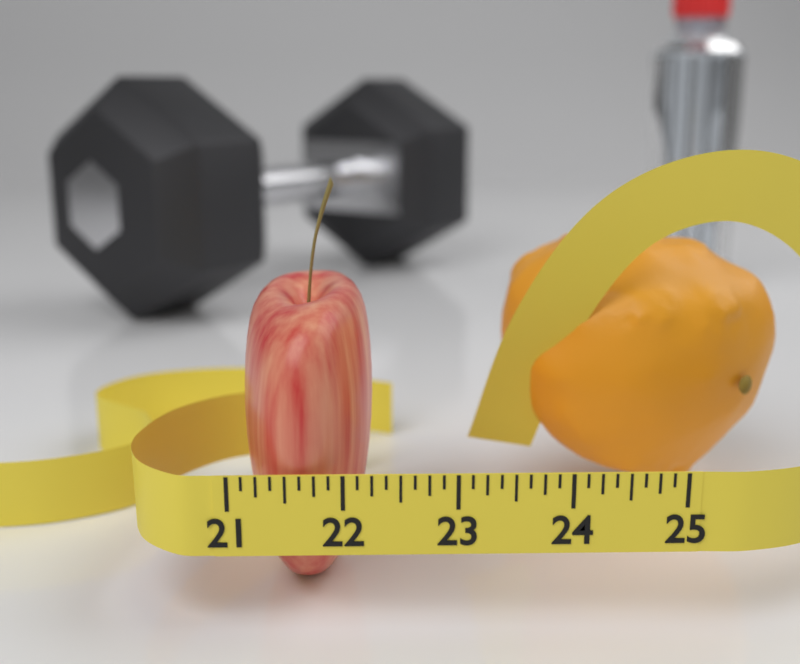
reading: 22.250 (no unit)
